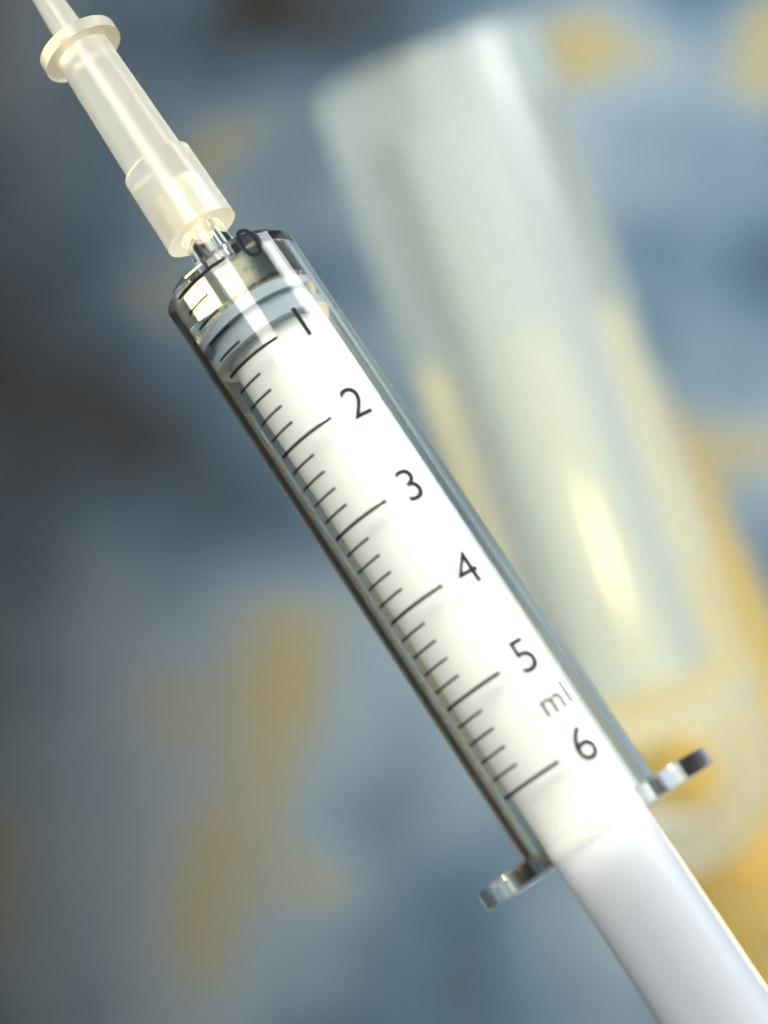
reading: 0.4 ml
